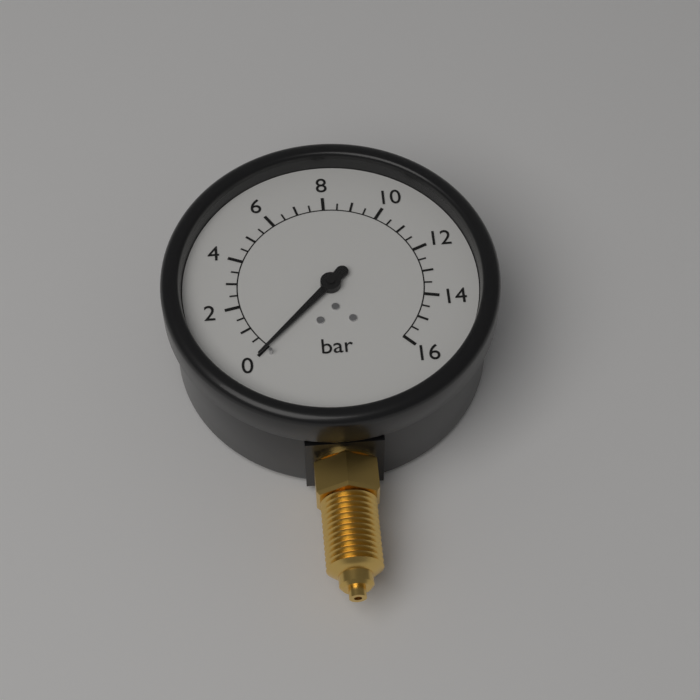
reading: 0.0 bar
